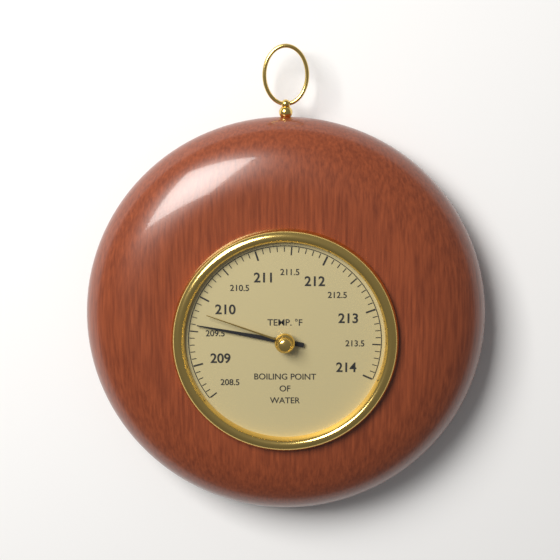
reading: 209.6 °F
